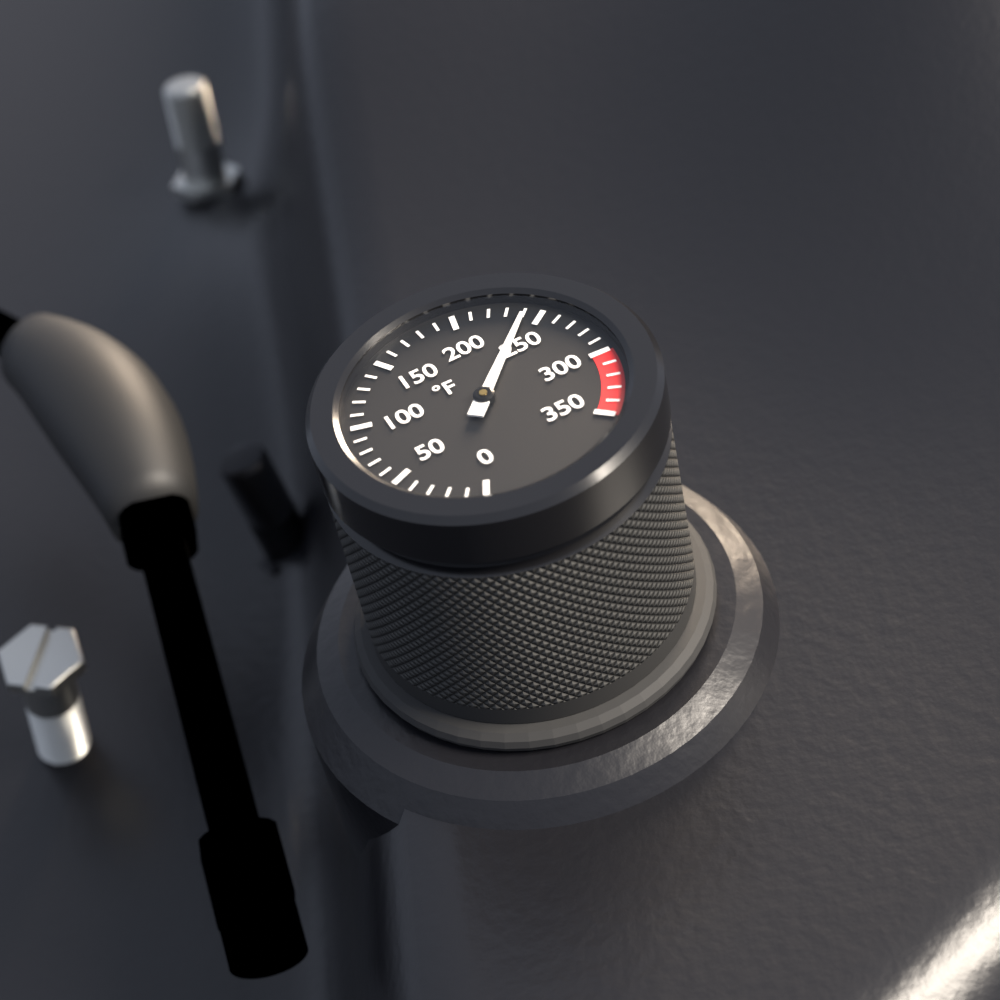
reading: 240 °F
